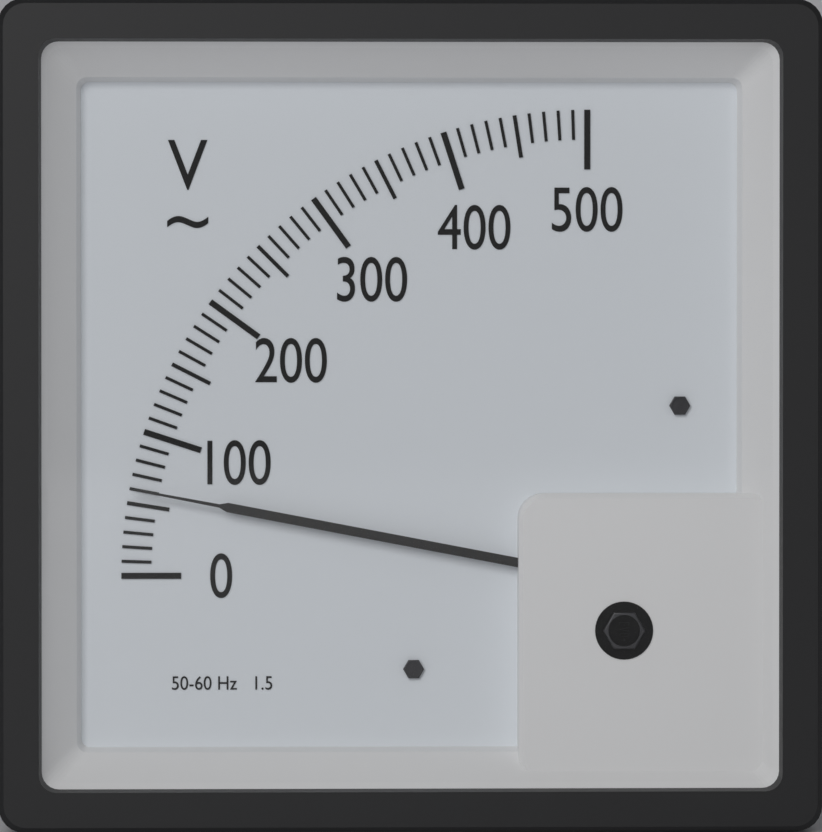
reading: 60 V
